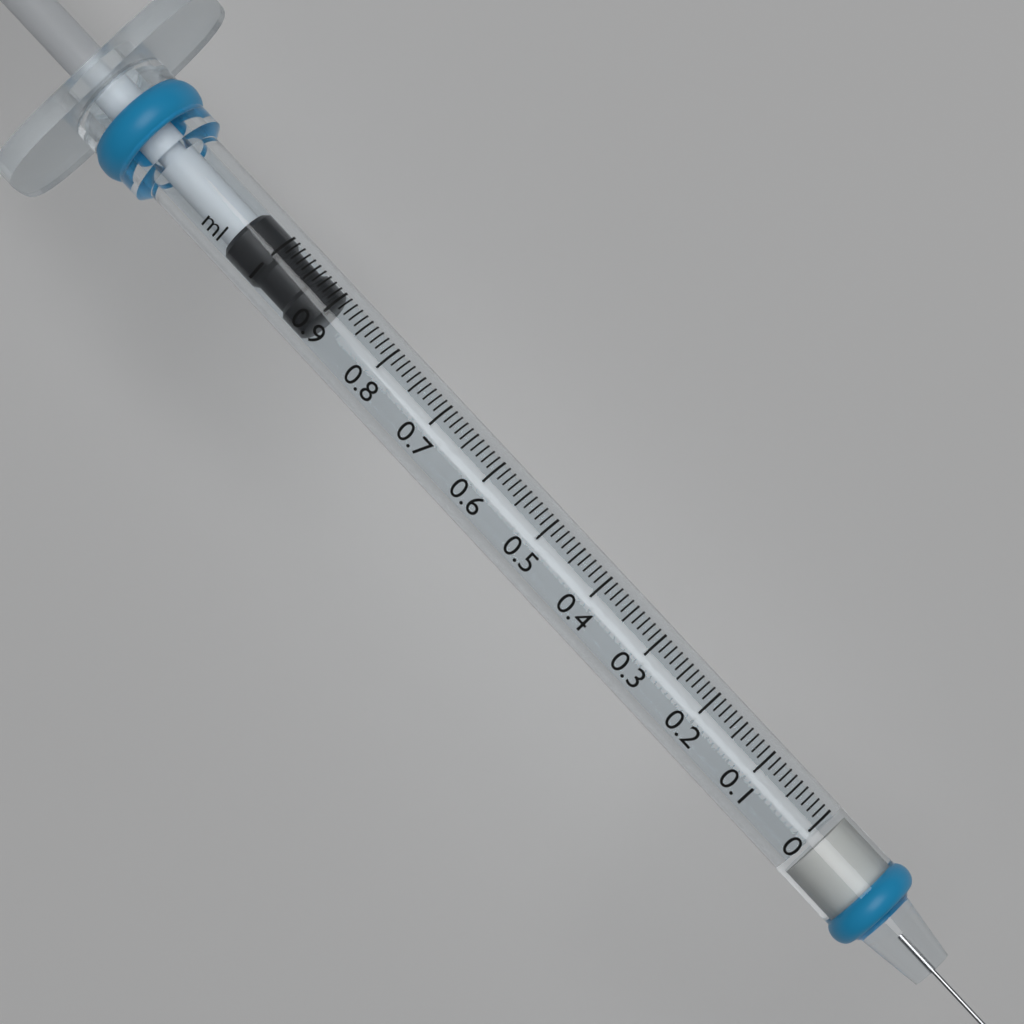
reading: 0.90 ml
